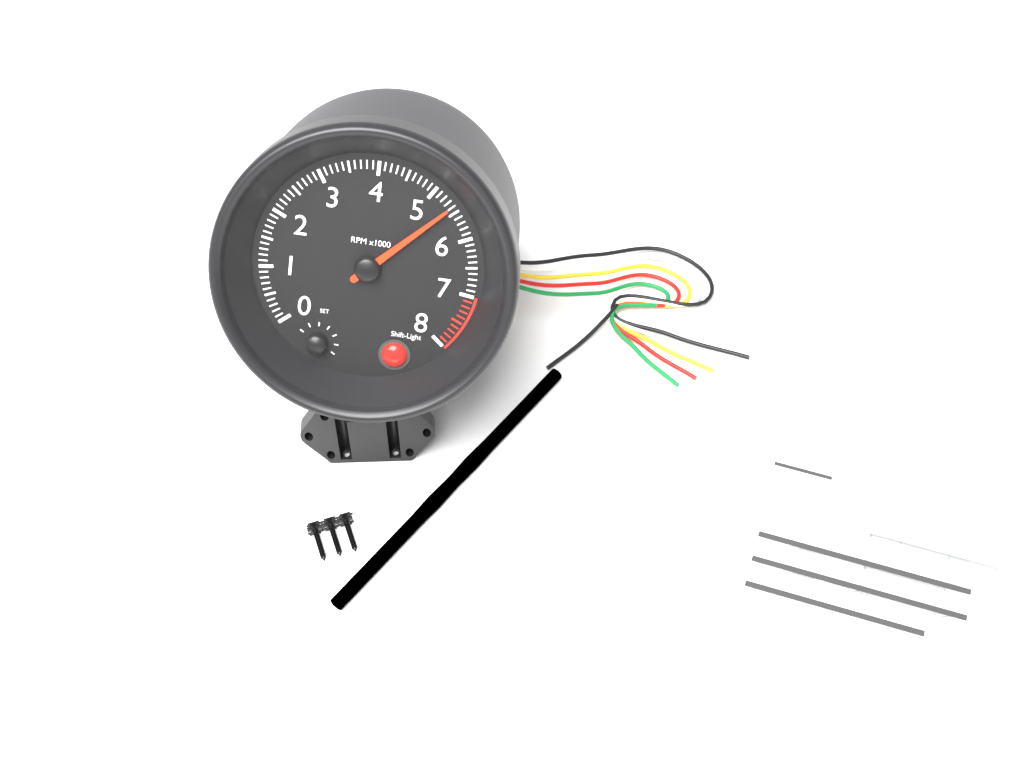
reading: 5400 RPM
